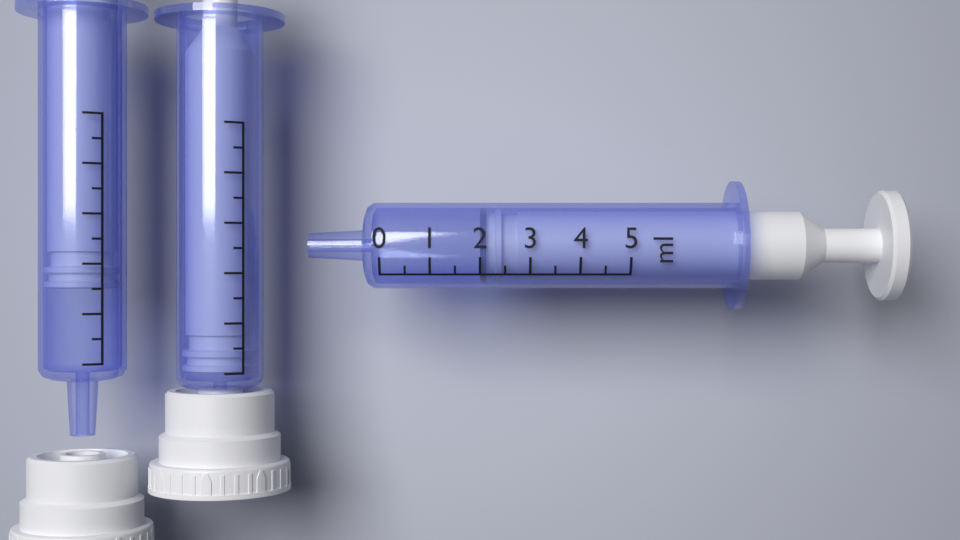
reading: 2.0 ml
